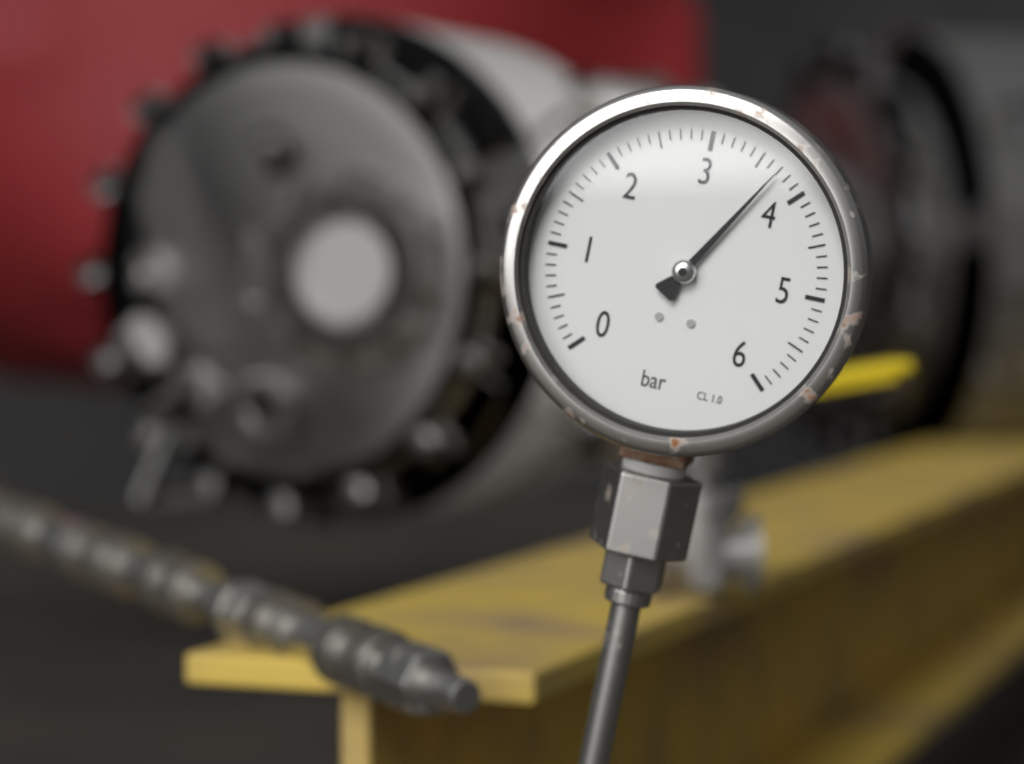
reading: 3.7 bar
